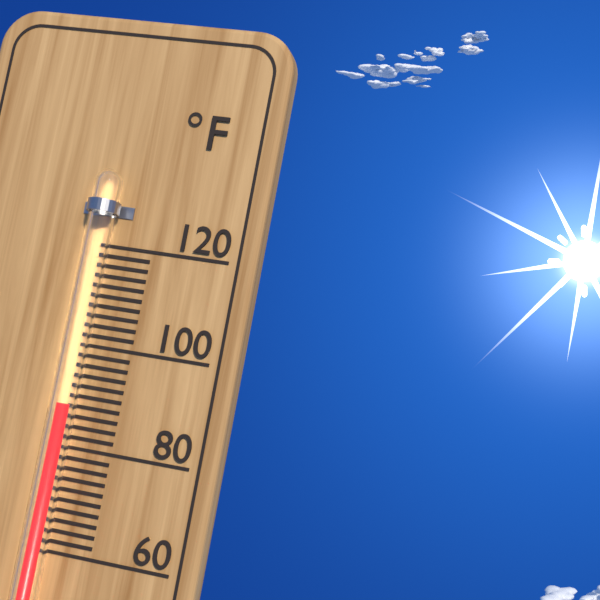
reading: 88 °F
